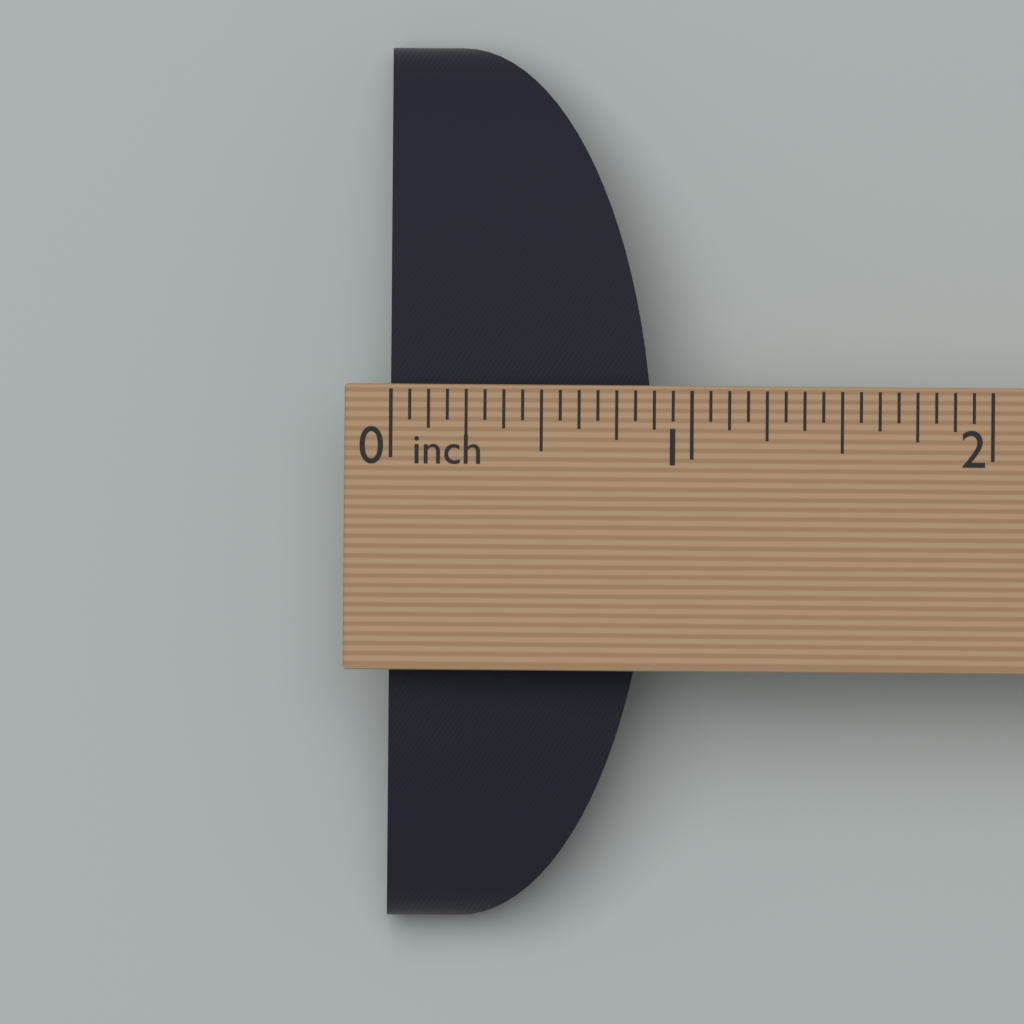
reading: 0.8750 in
